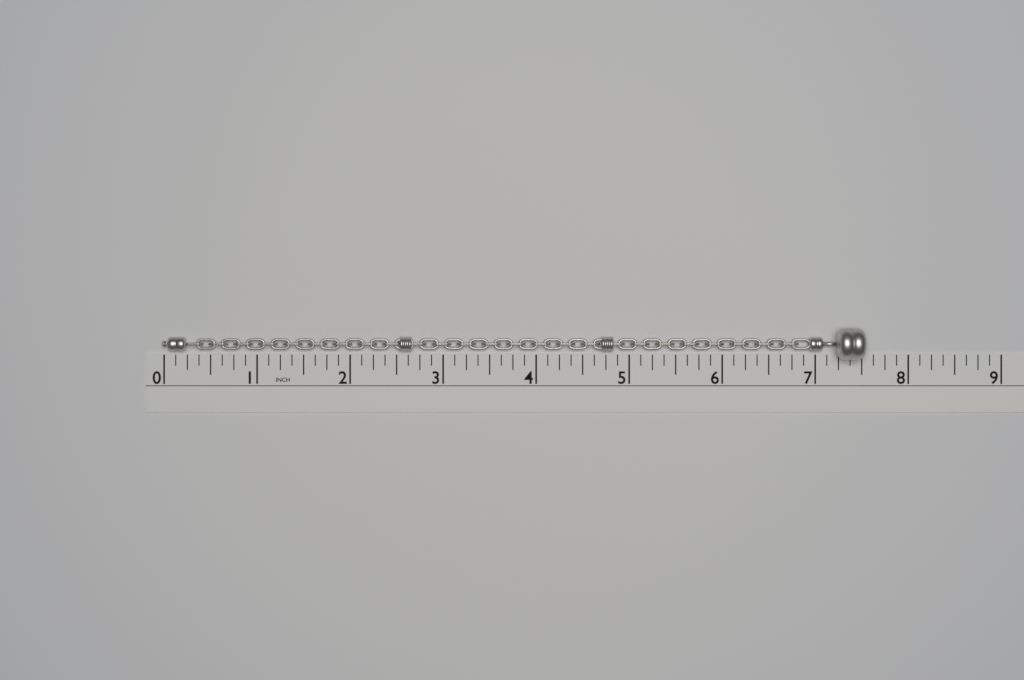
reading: 7.500 in
